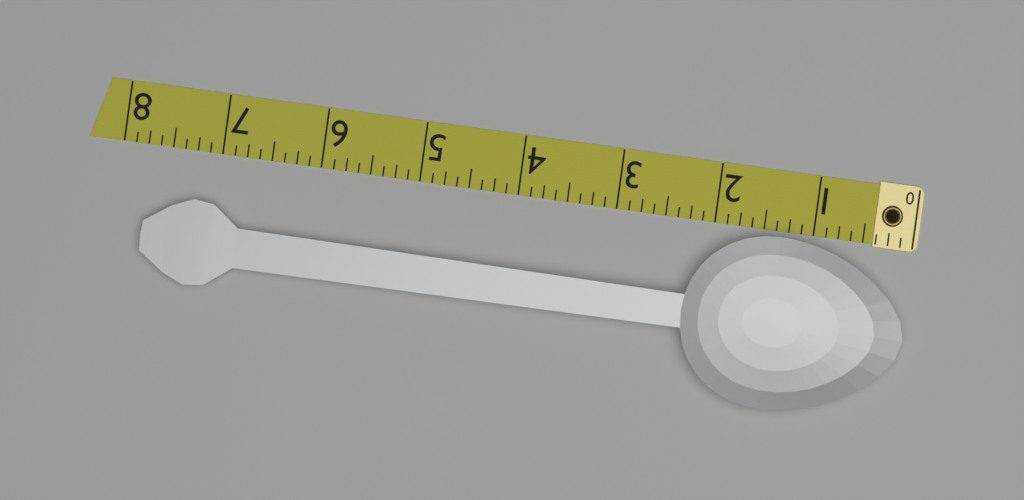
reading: 7.700 (no unit)
